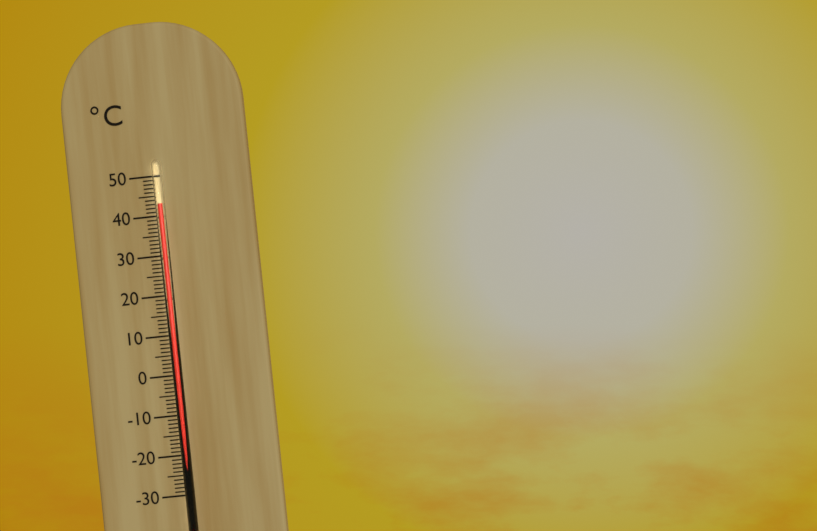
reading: 43 °C
